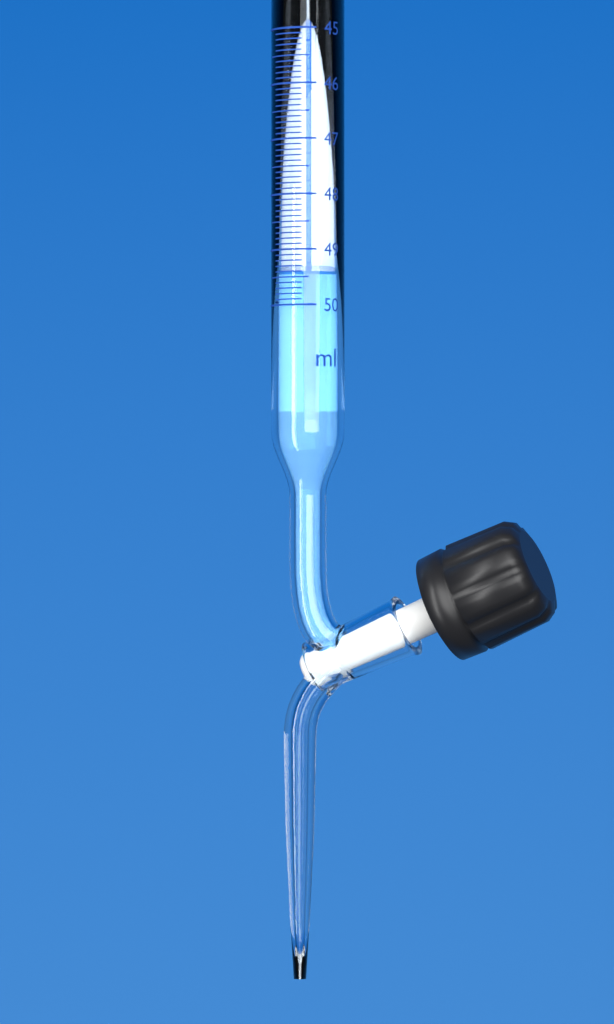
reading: 49.4 ml
